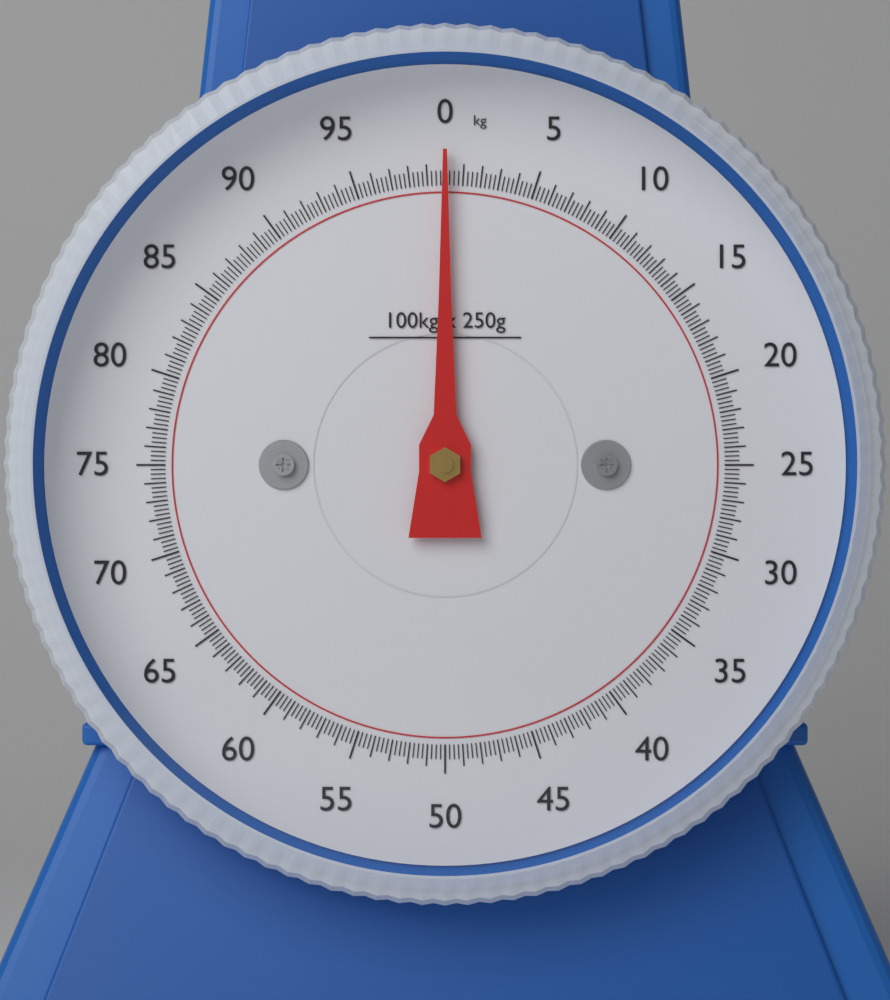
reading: 0.00 kg
